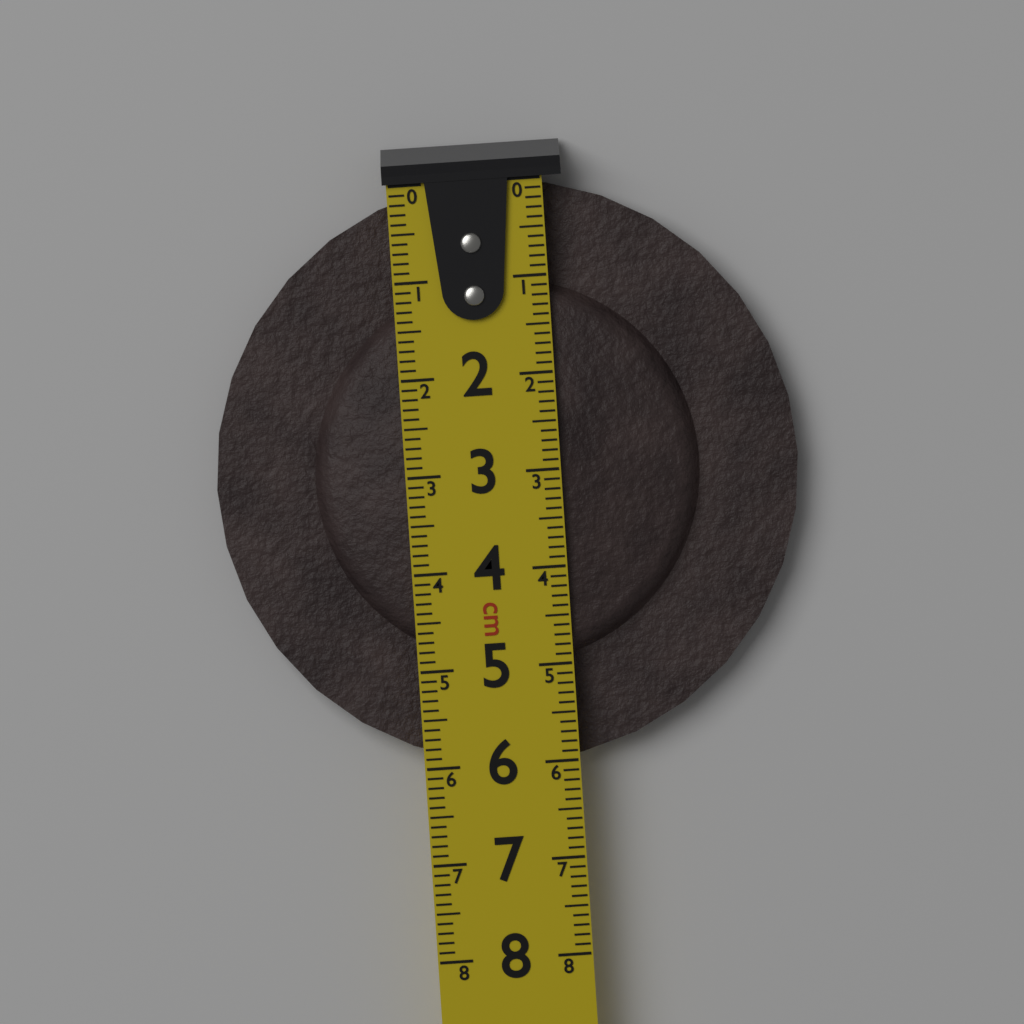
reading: 6.0 cm
